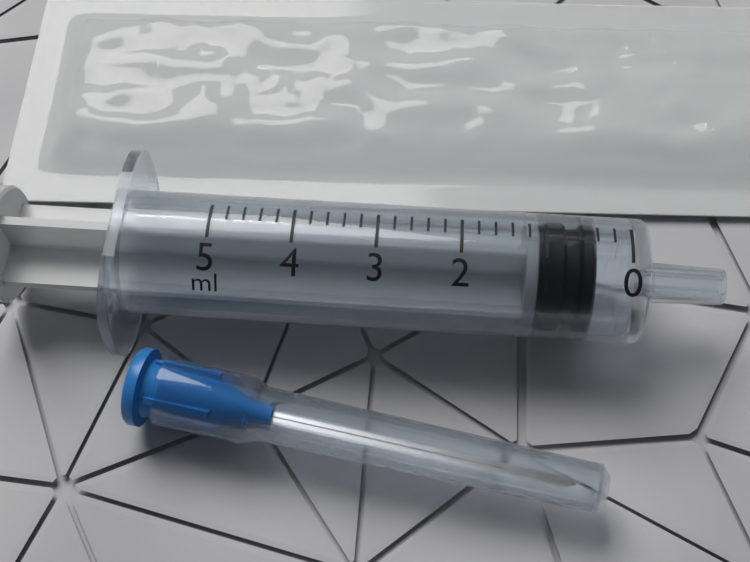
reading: 0.4 ml
